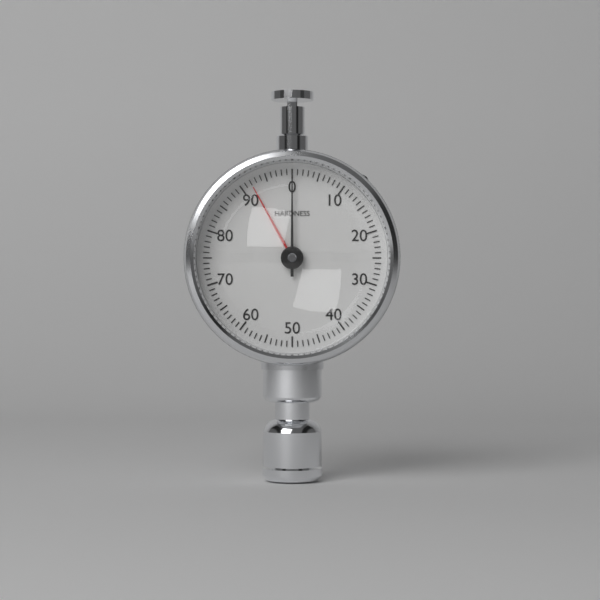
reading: 0 (no unit)
